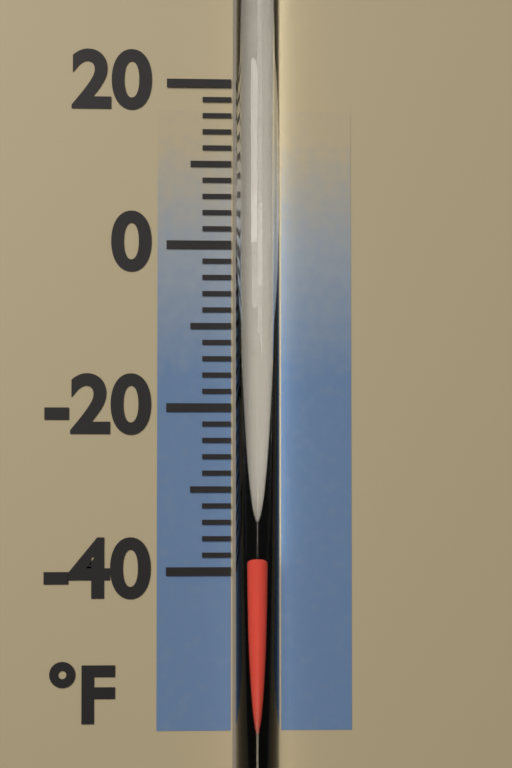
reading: -38 °F
